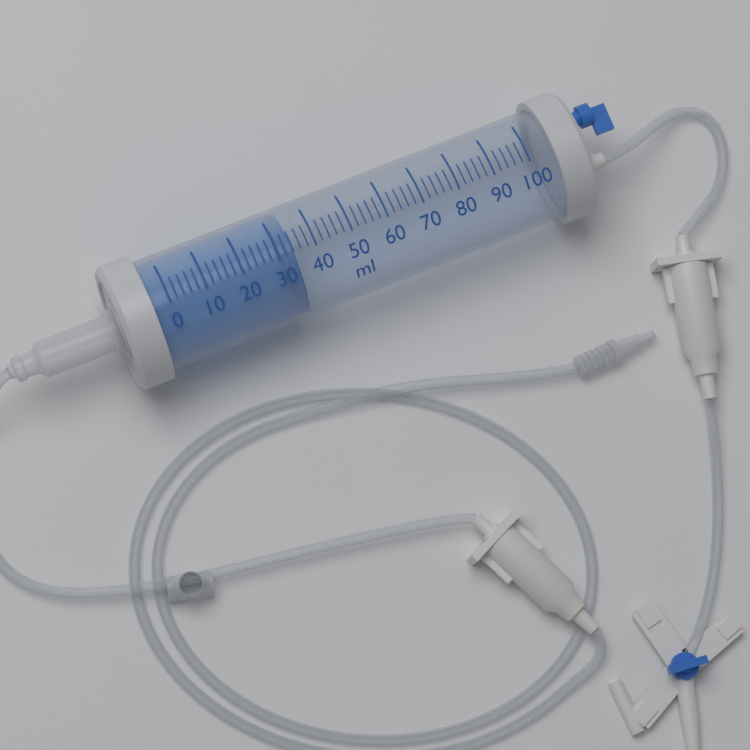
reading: 34 ml
